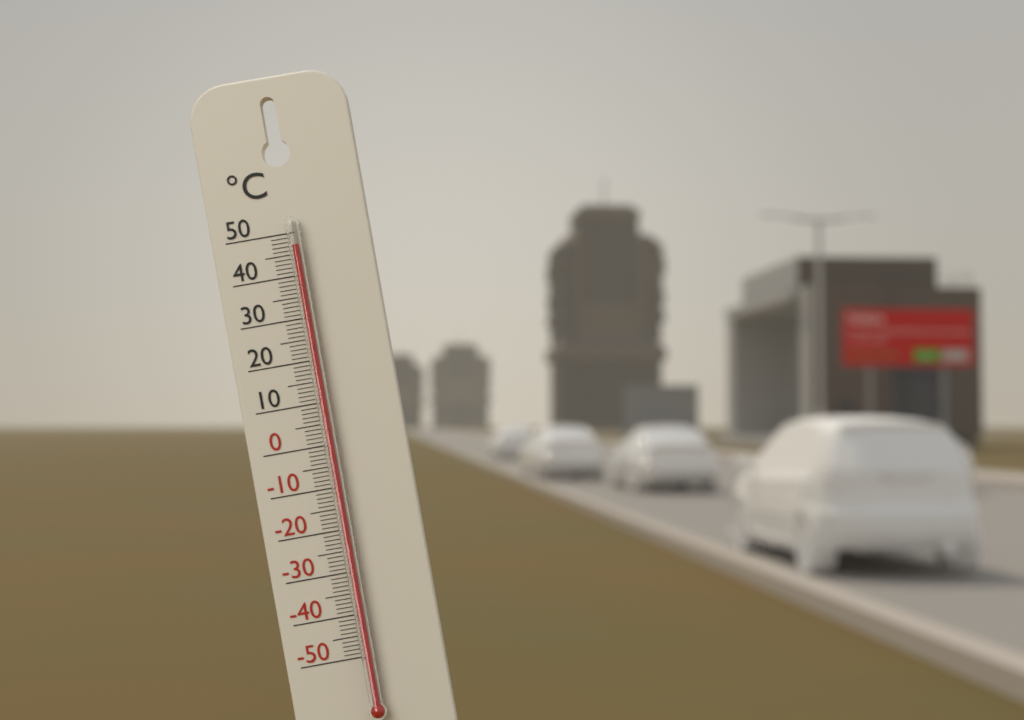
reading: 47 °C
